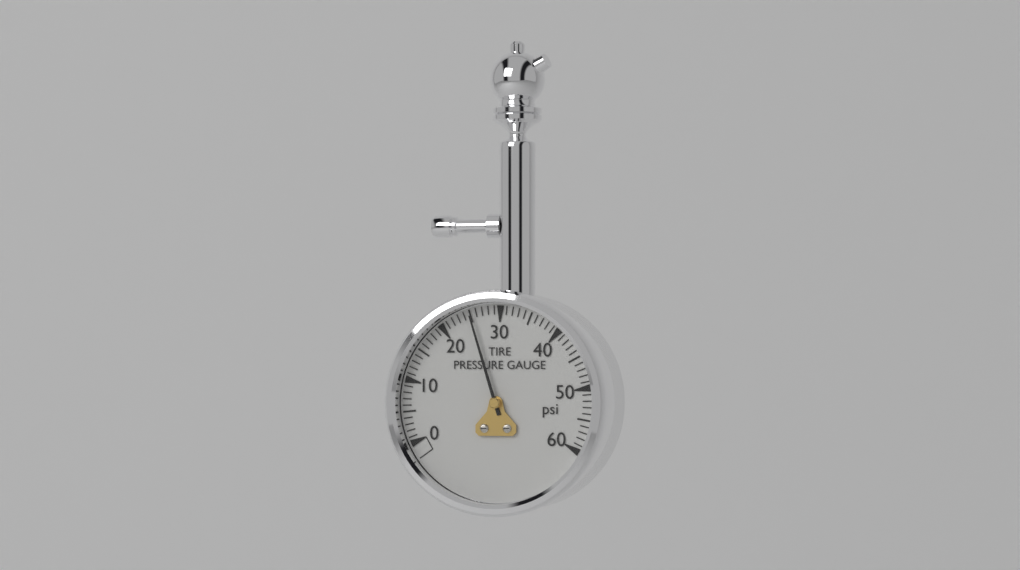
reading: 25 psi
